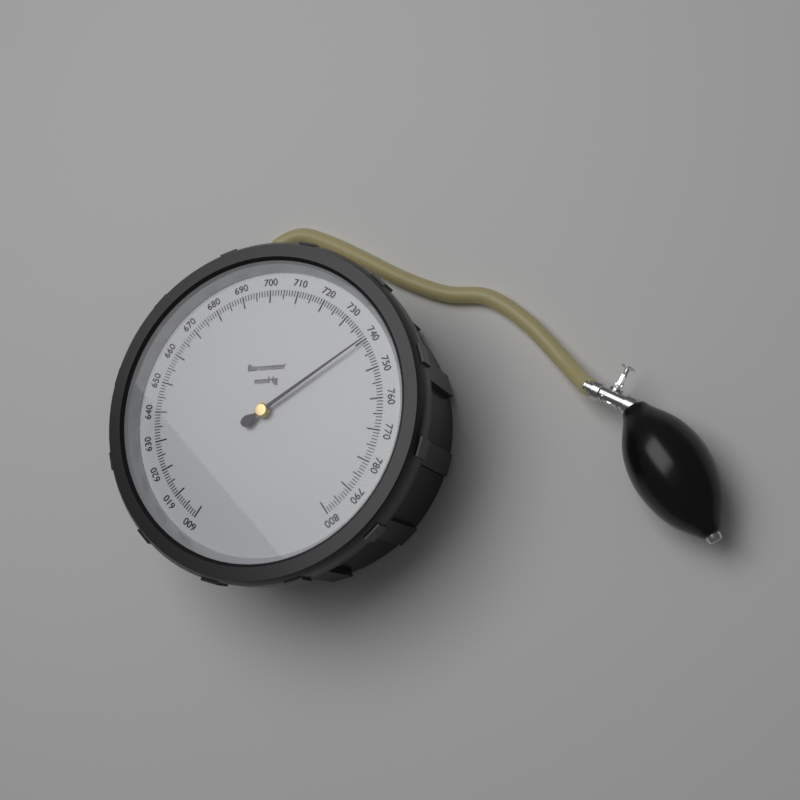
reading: 740 mmHg
